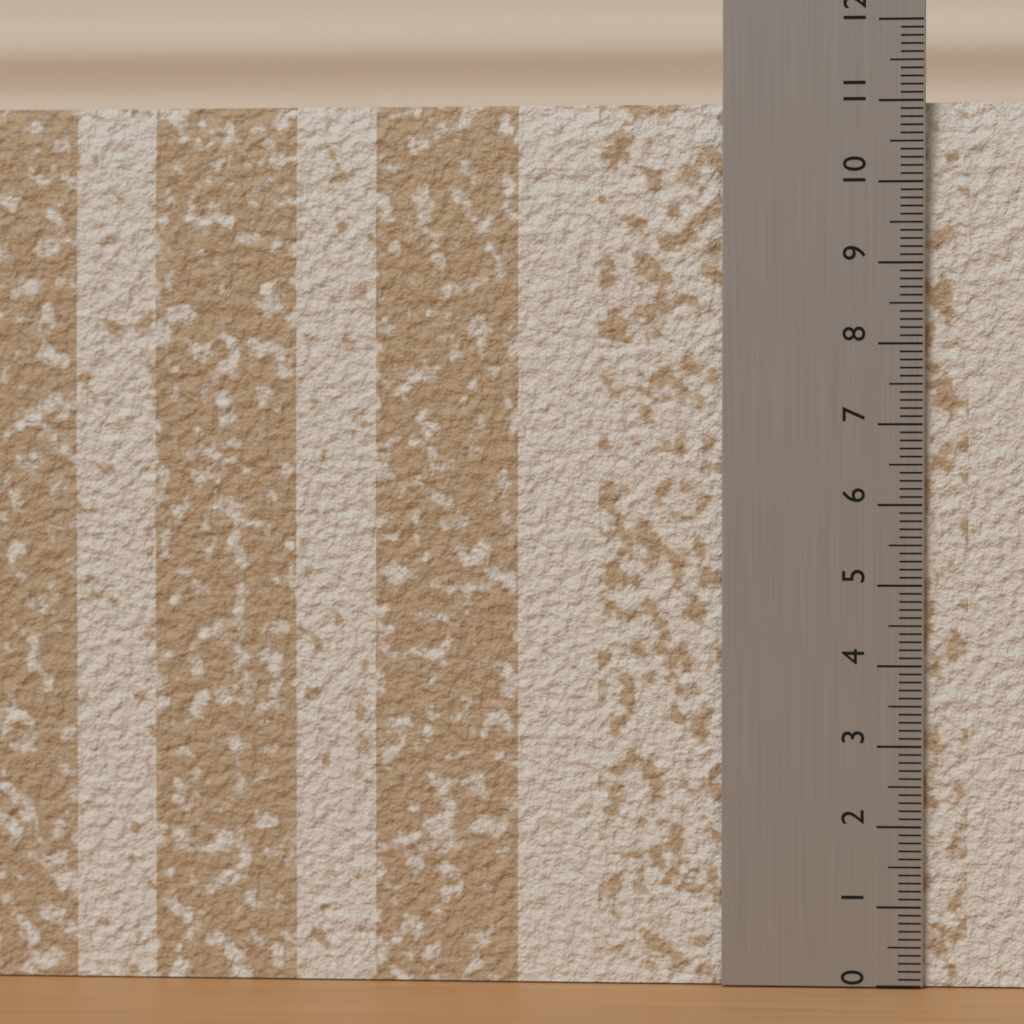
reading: 11.0 (no unit)
